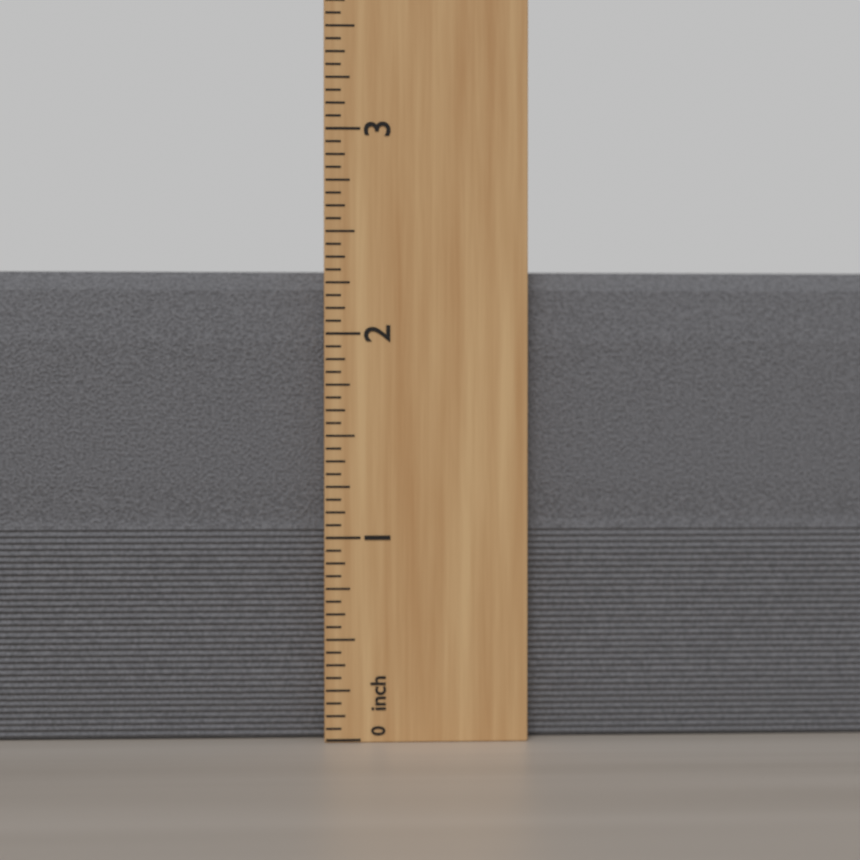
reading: 2.3125 inch
